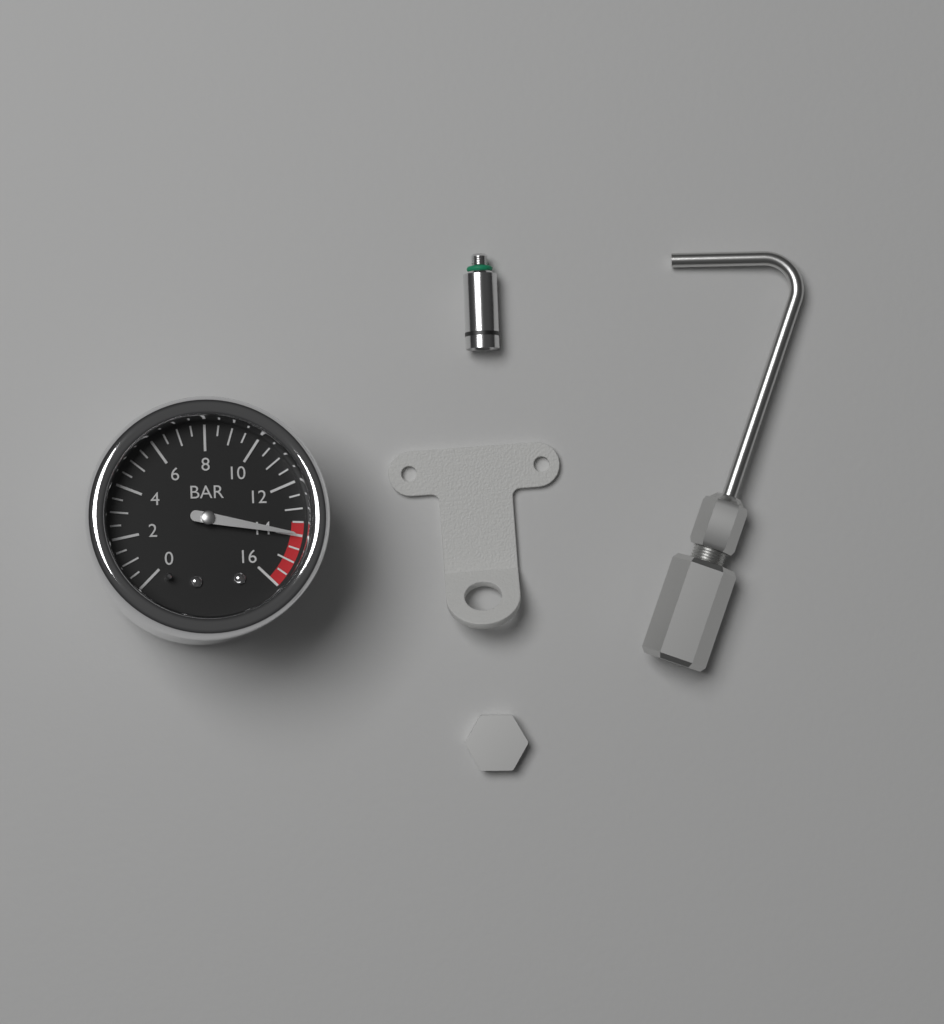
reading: 14.0 bar
